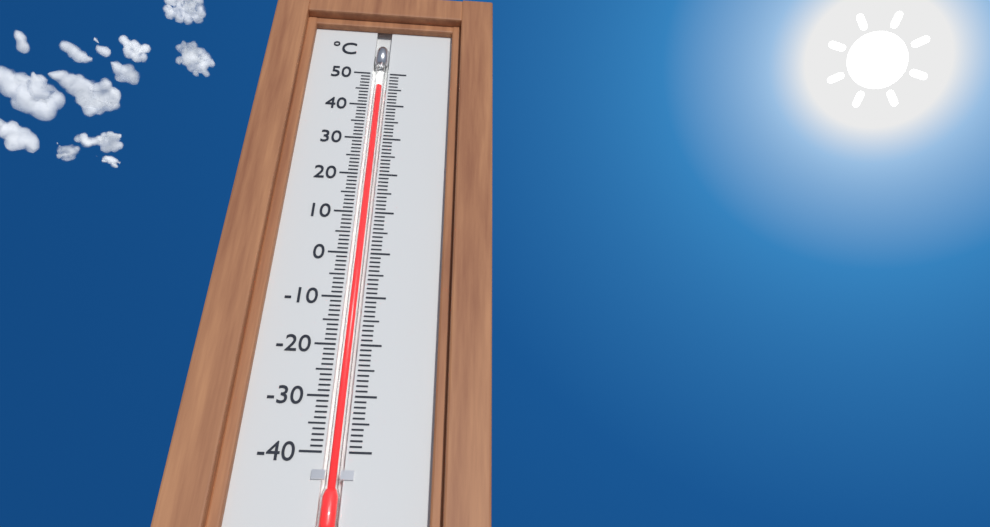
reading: 46 °C
